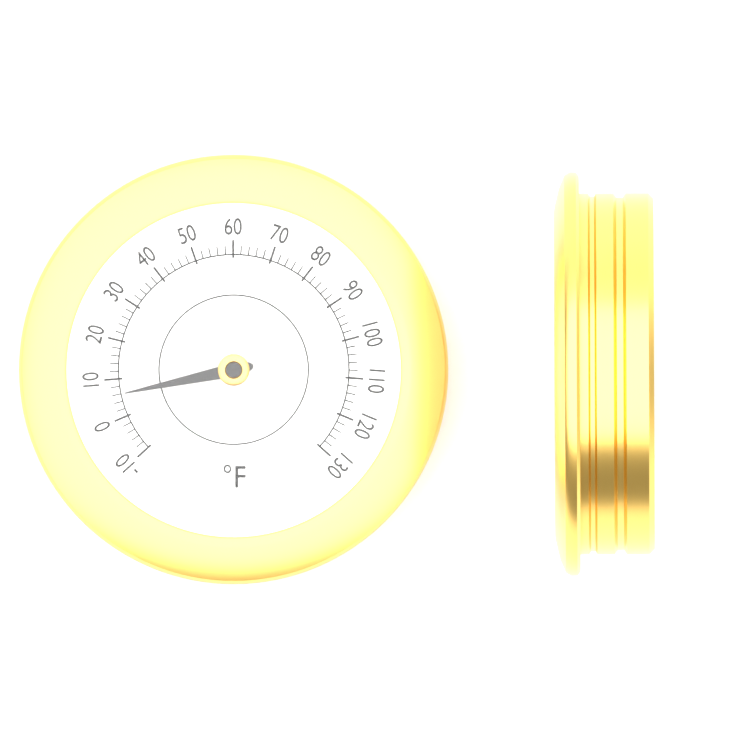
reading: 6 °F
